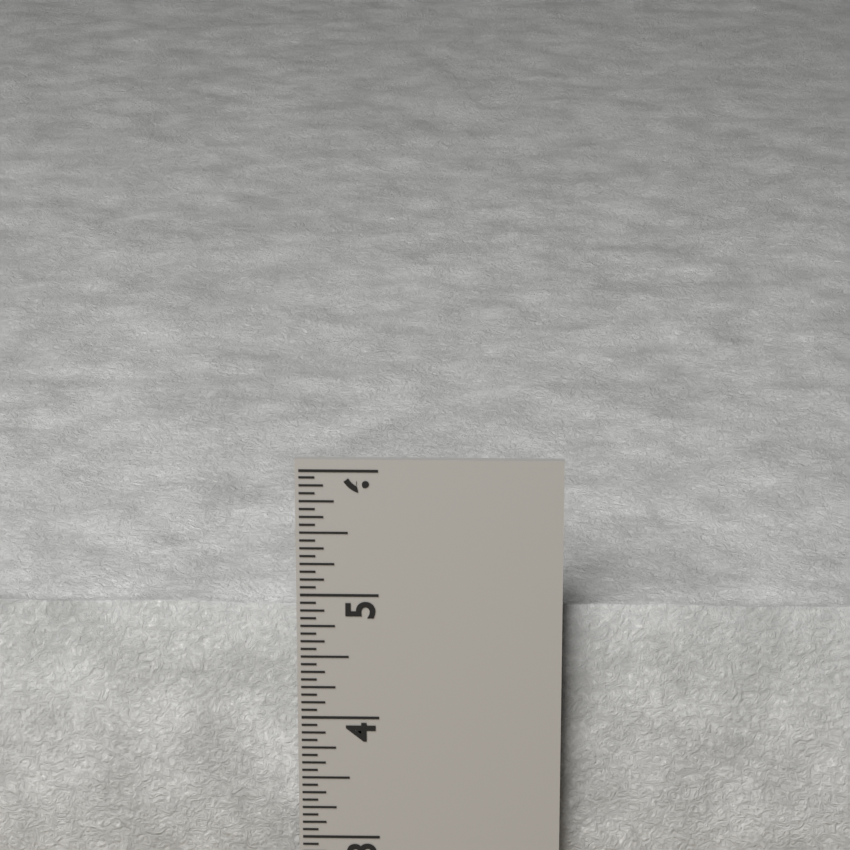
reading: 4.8750 in
